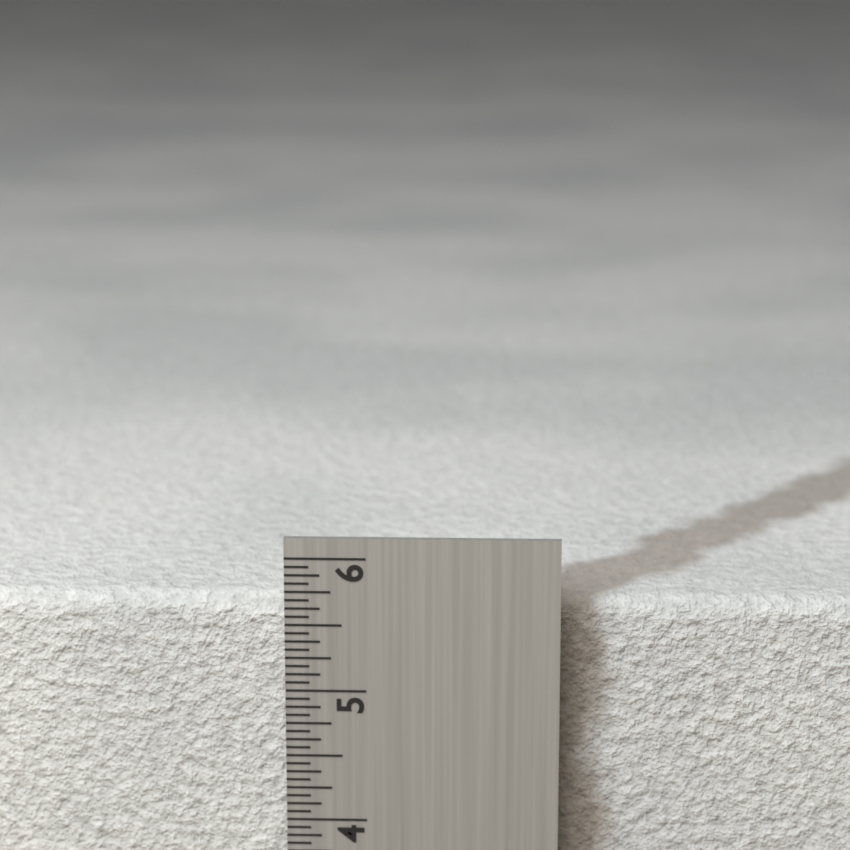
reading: 5.6250 in
